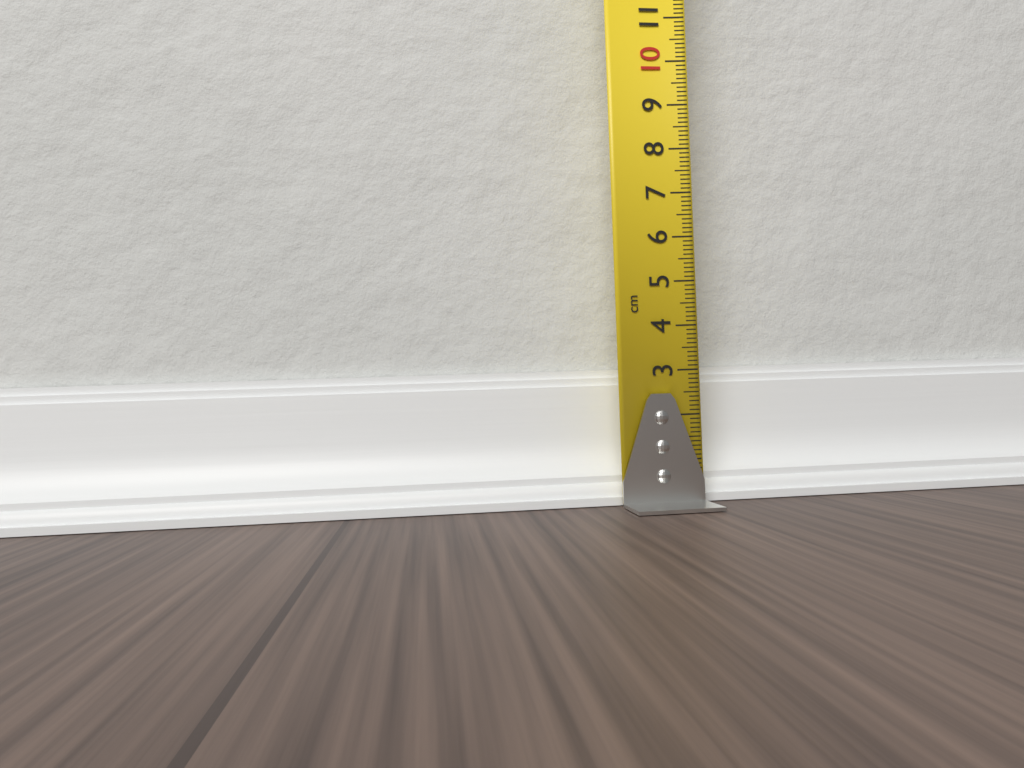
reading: 3.1 cm
